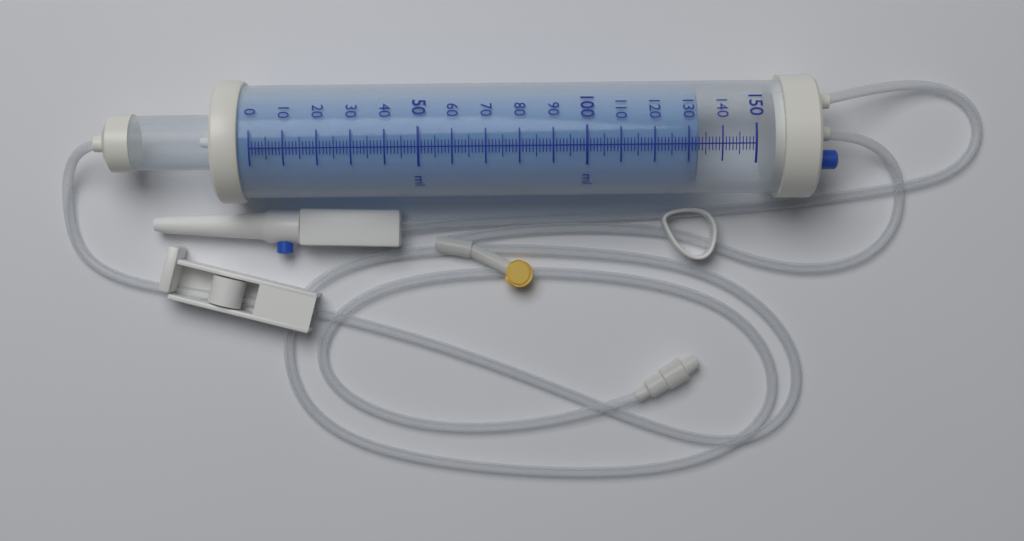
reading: 133 ml
